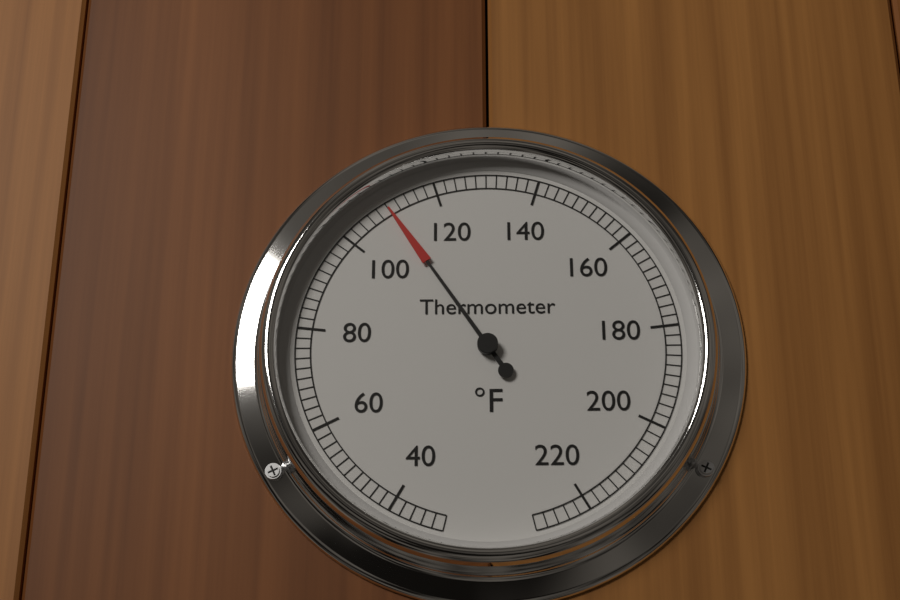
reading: 110 °F
